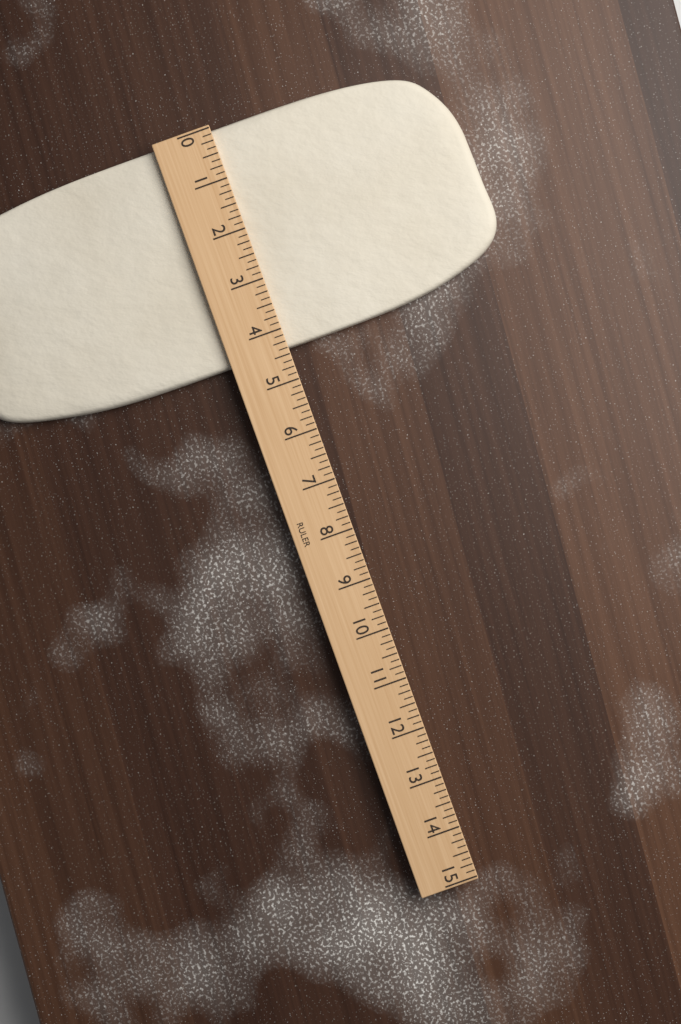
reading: 4.375 (no unit)
